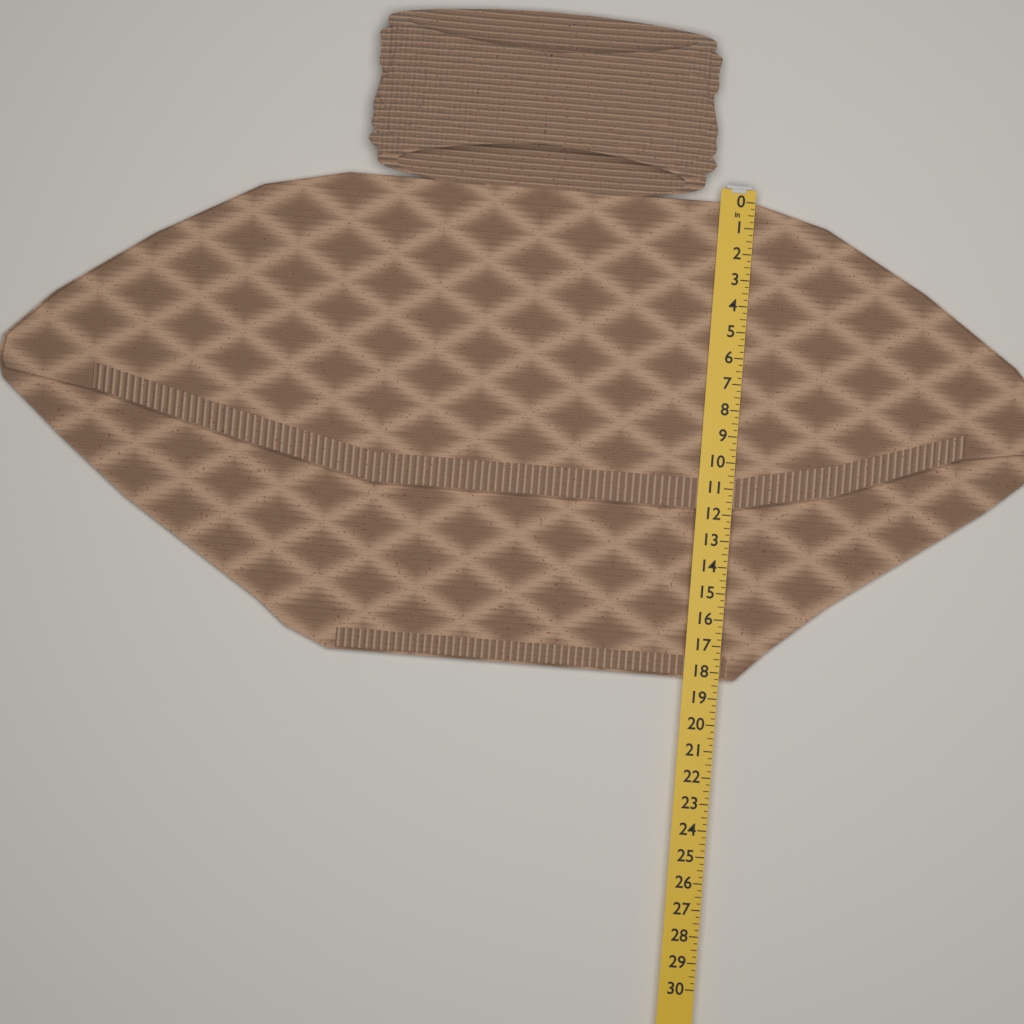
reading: 18.25 in
